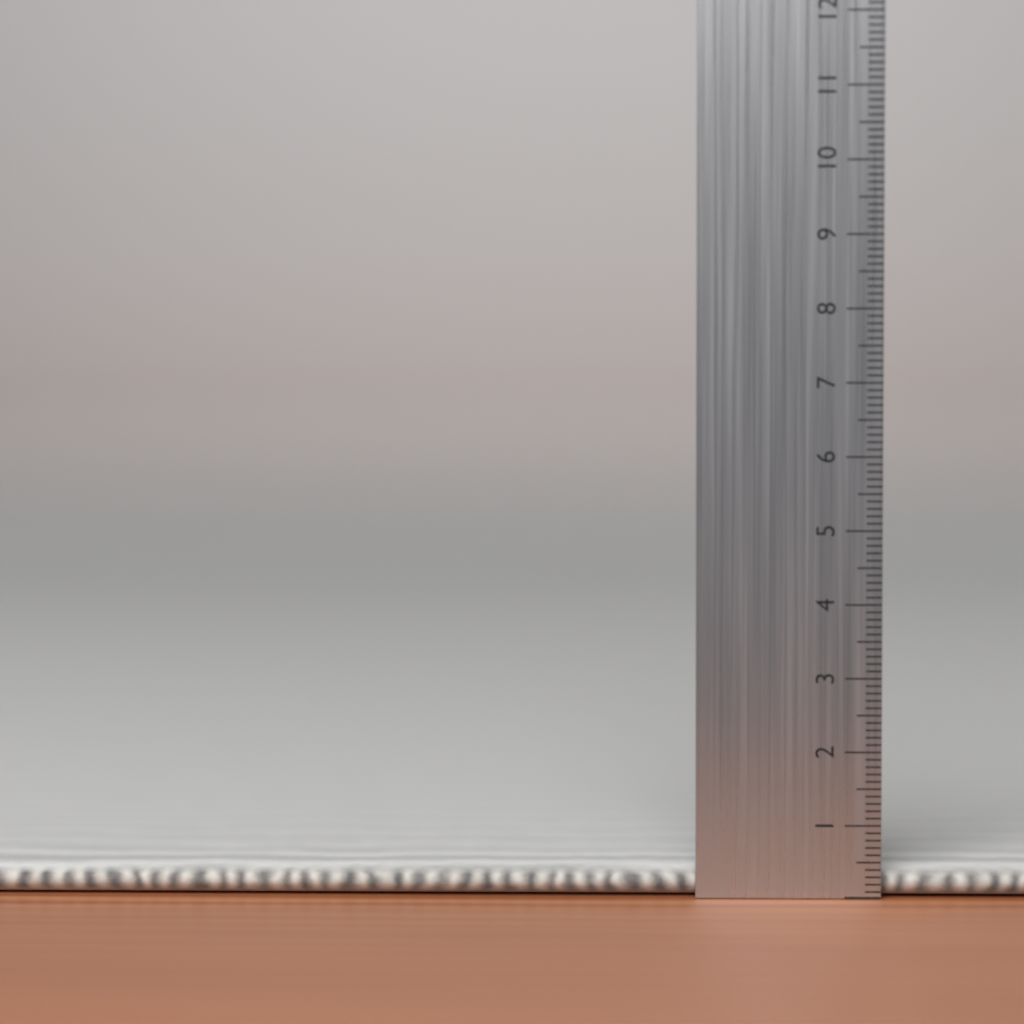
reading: 0.4 cm
